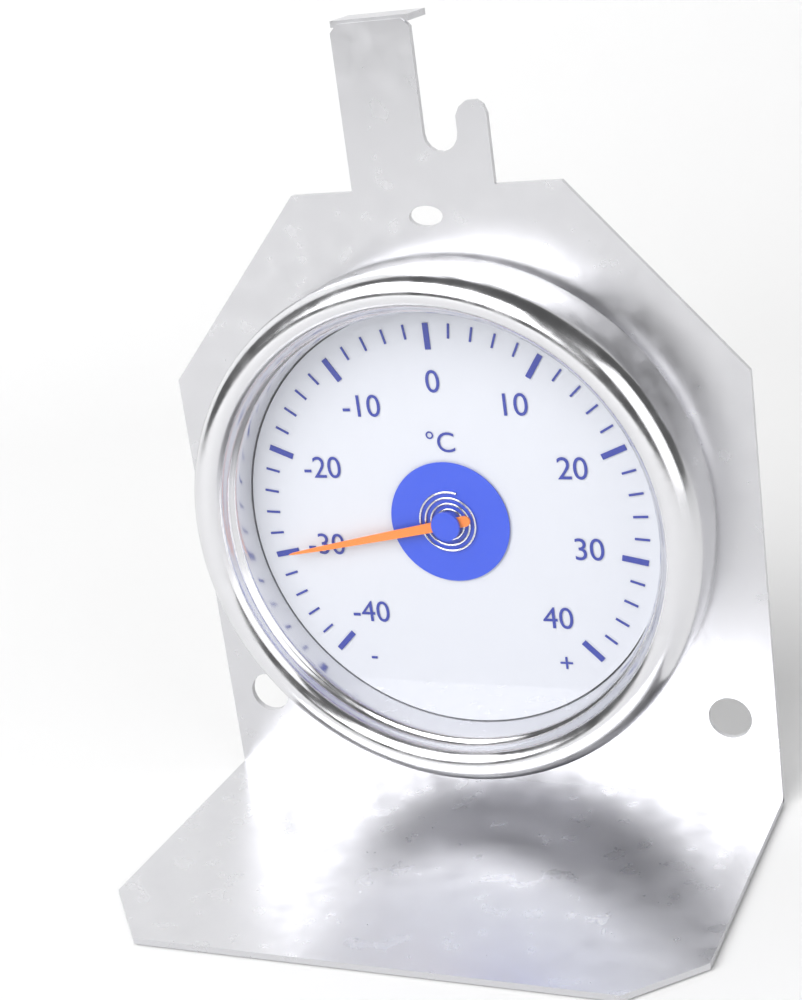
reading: -30 °C
